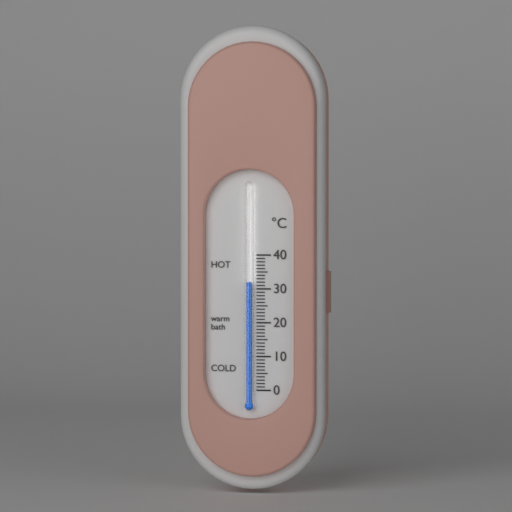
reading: 32 °C
